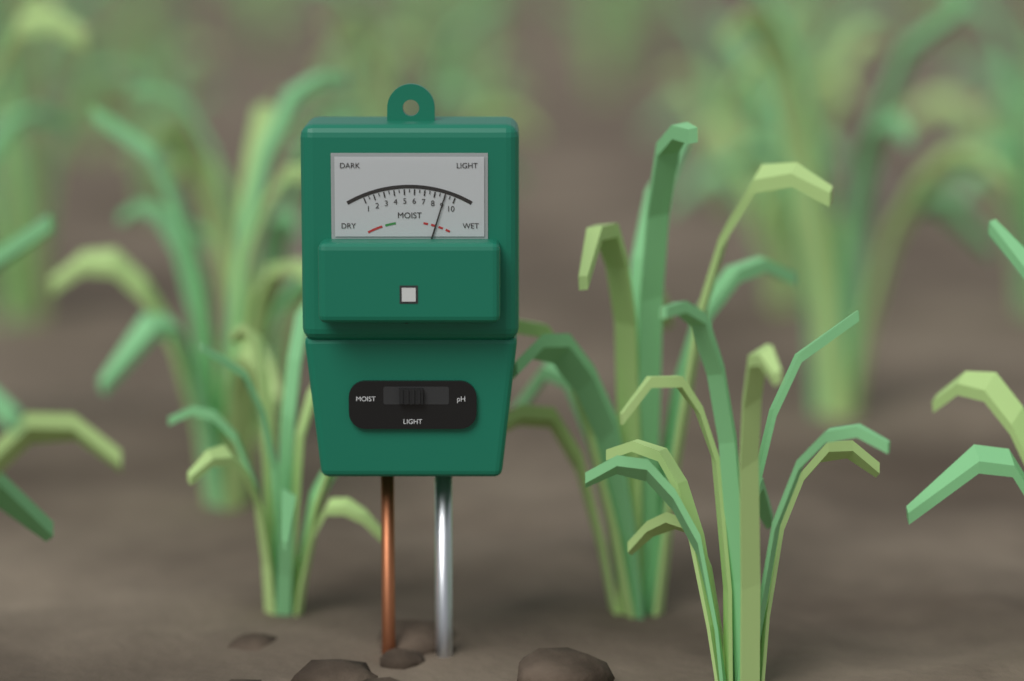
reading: 9.0 (no unit)
